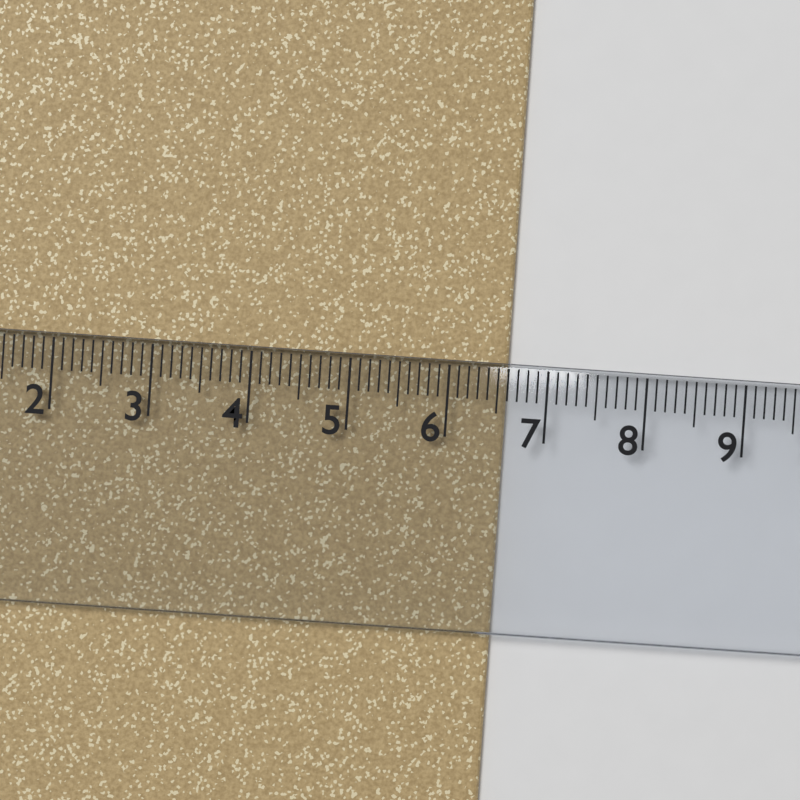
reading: 6.6 cm
